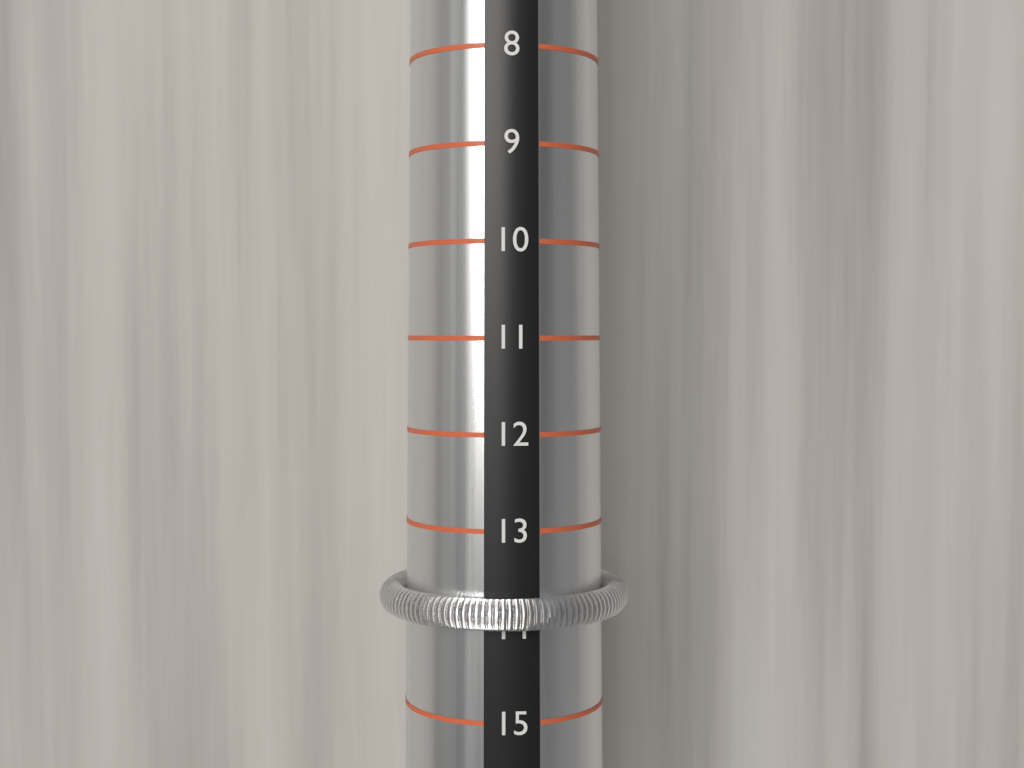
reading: 14 (no unit)
